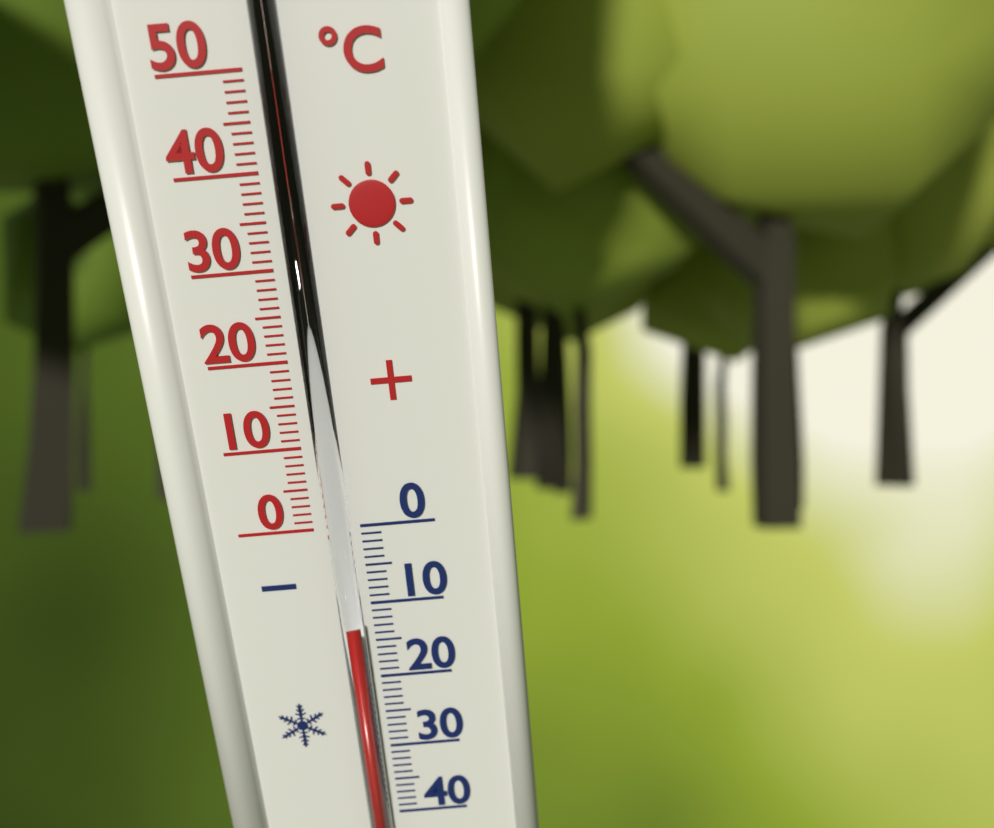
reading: -12 °C
